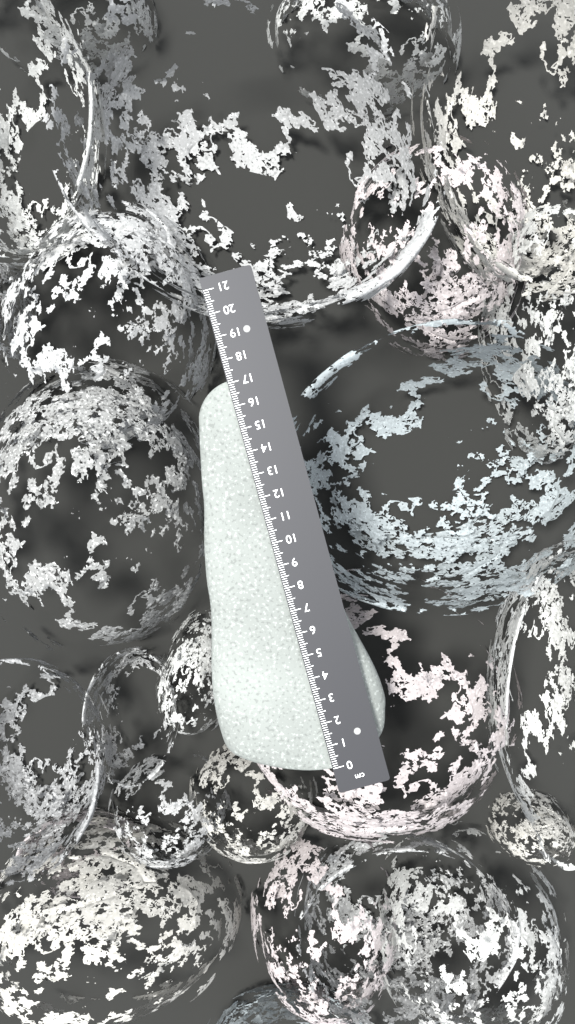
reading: 17.1 cm
